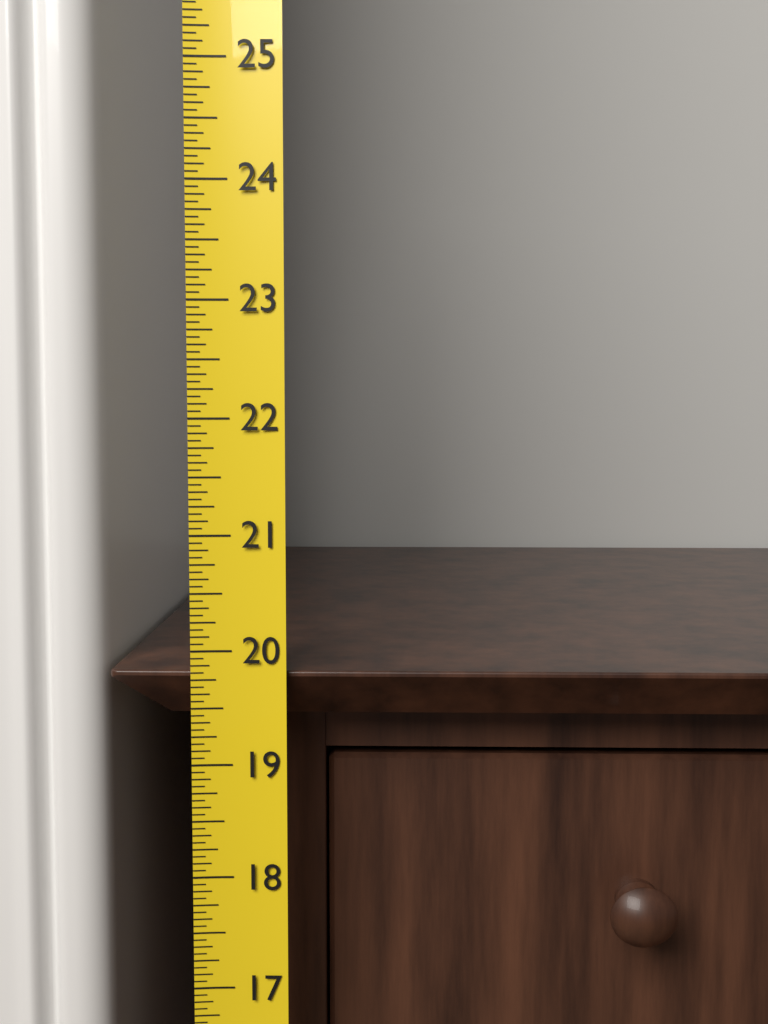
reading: 19.8125 (no unit)
